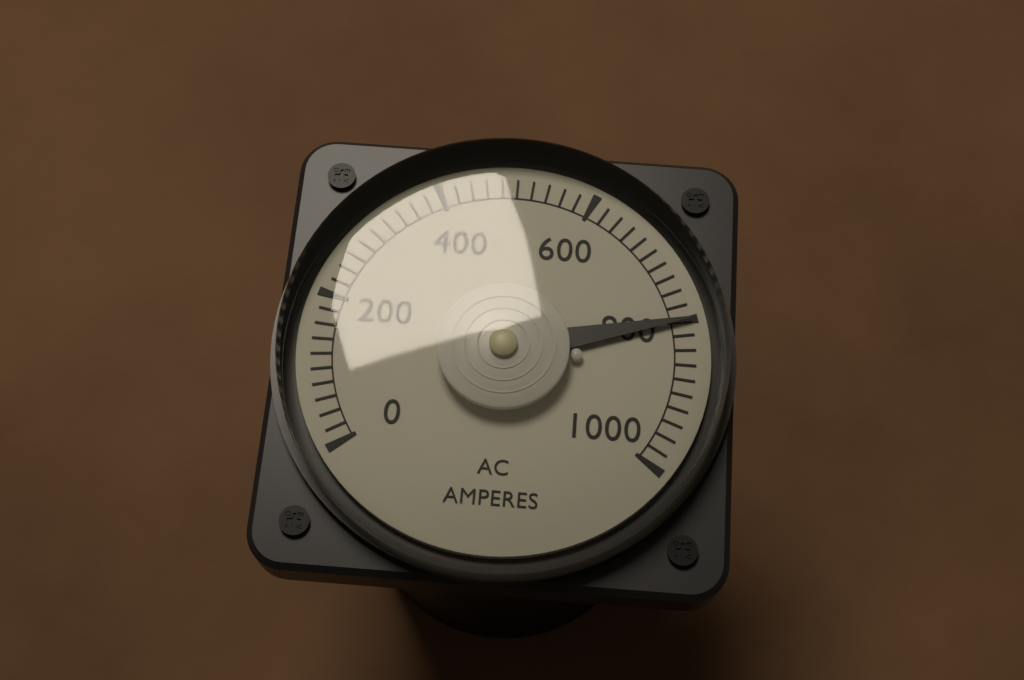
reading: 800 A
